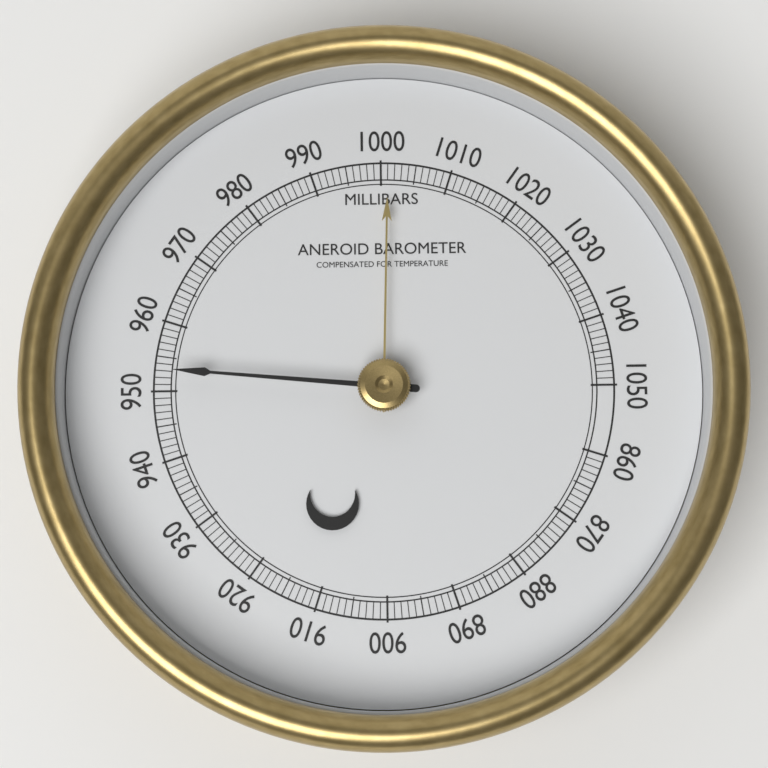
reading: 953 mbar
